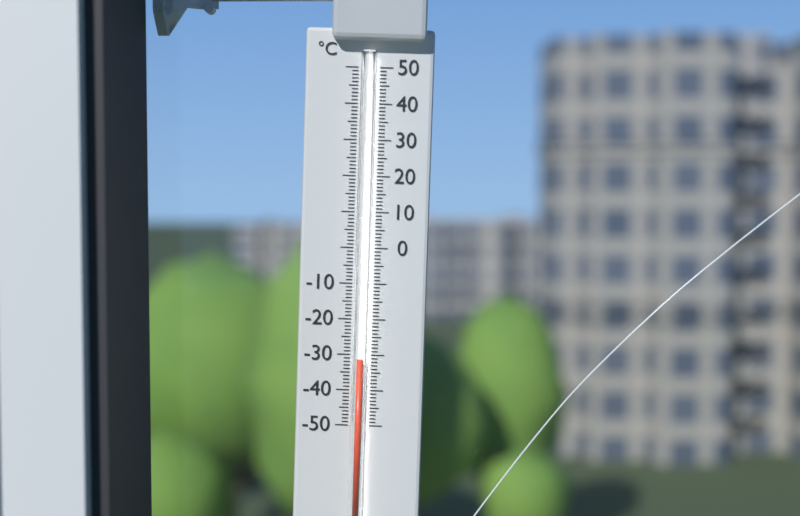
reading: -31 °C
